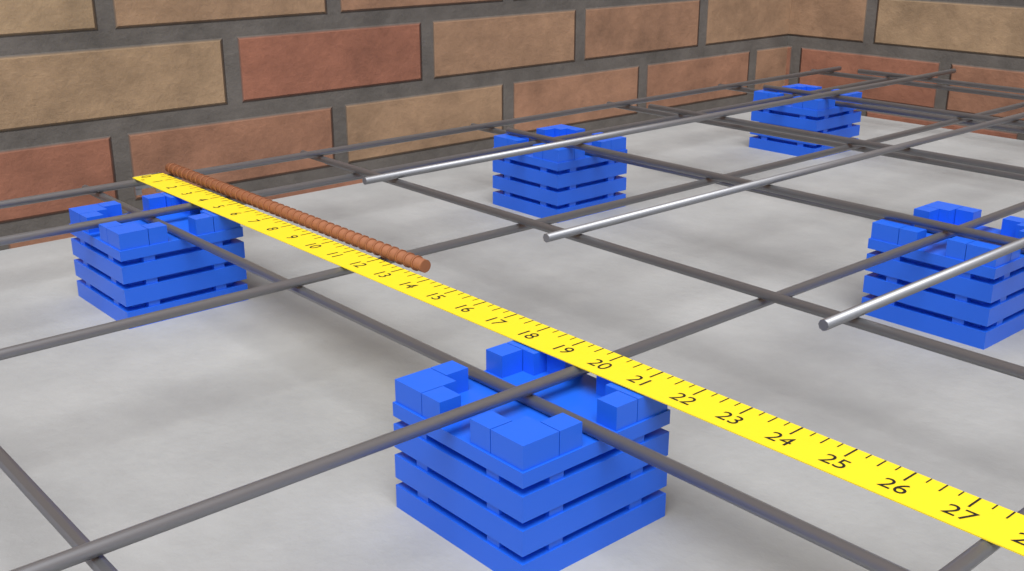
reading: 13.50 in
